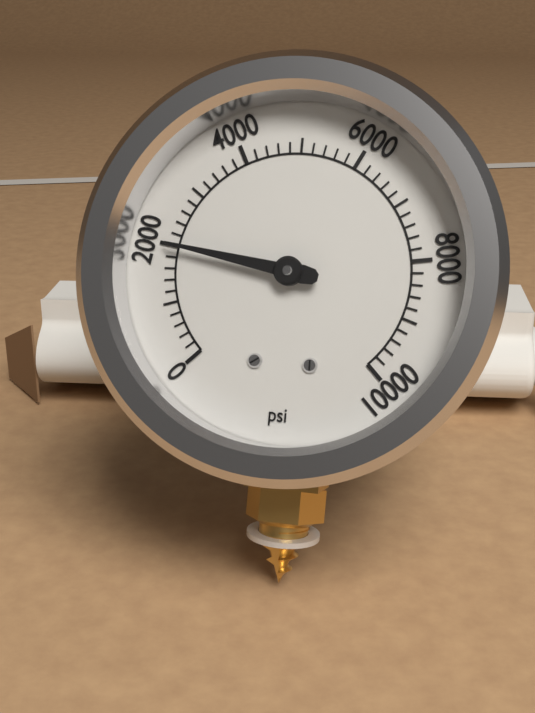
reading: 2000 psi
